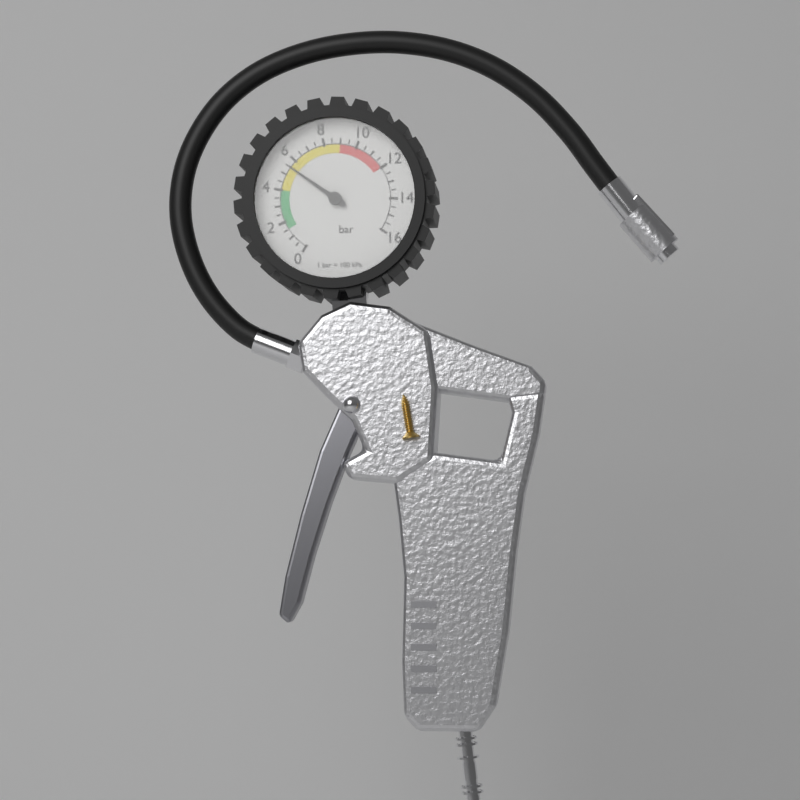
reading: 5.5 bar
